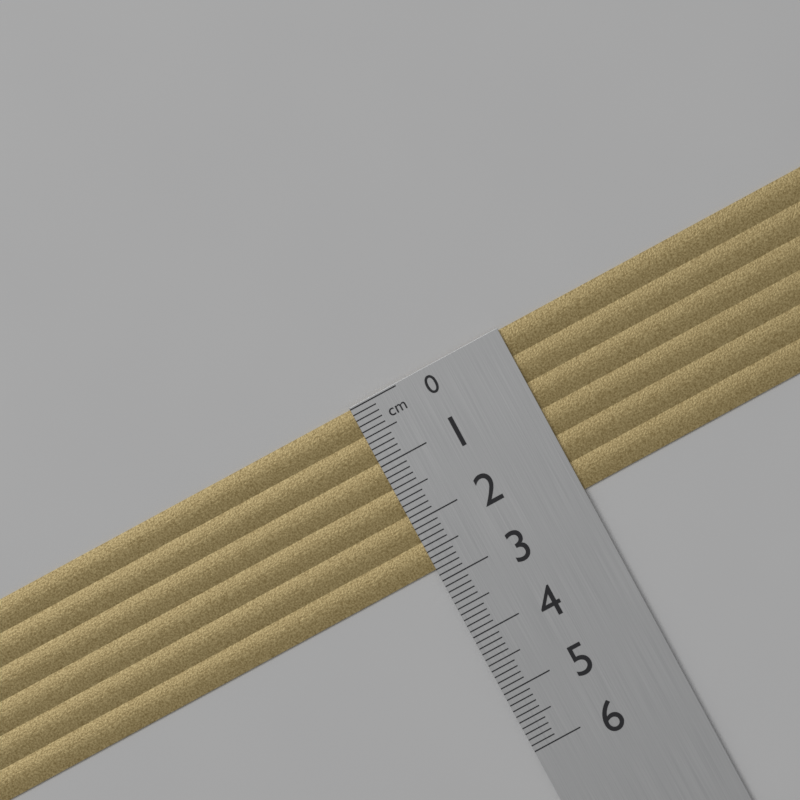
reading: 2.8 cm
